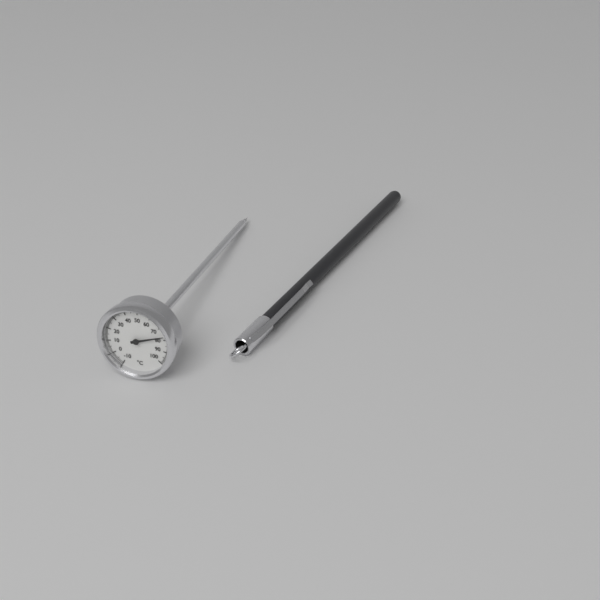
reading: 77 °C
